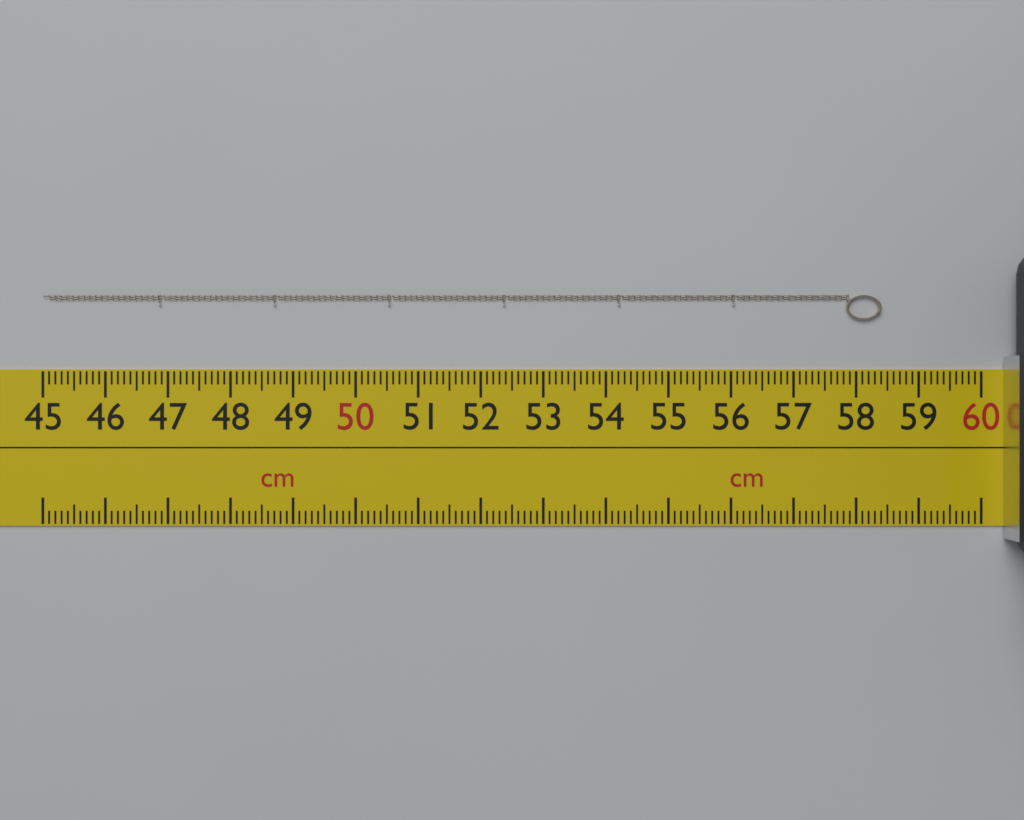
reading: 58.4 cm
